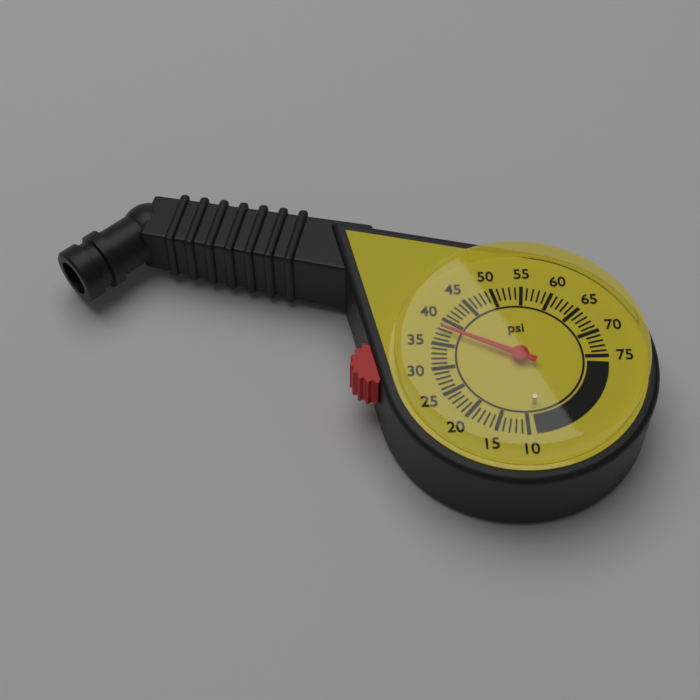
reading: 38 psi
